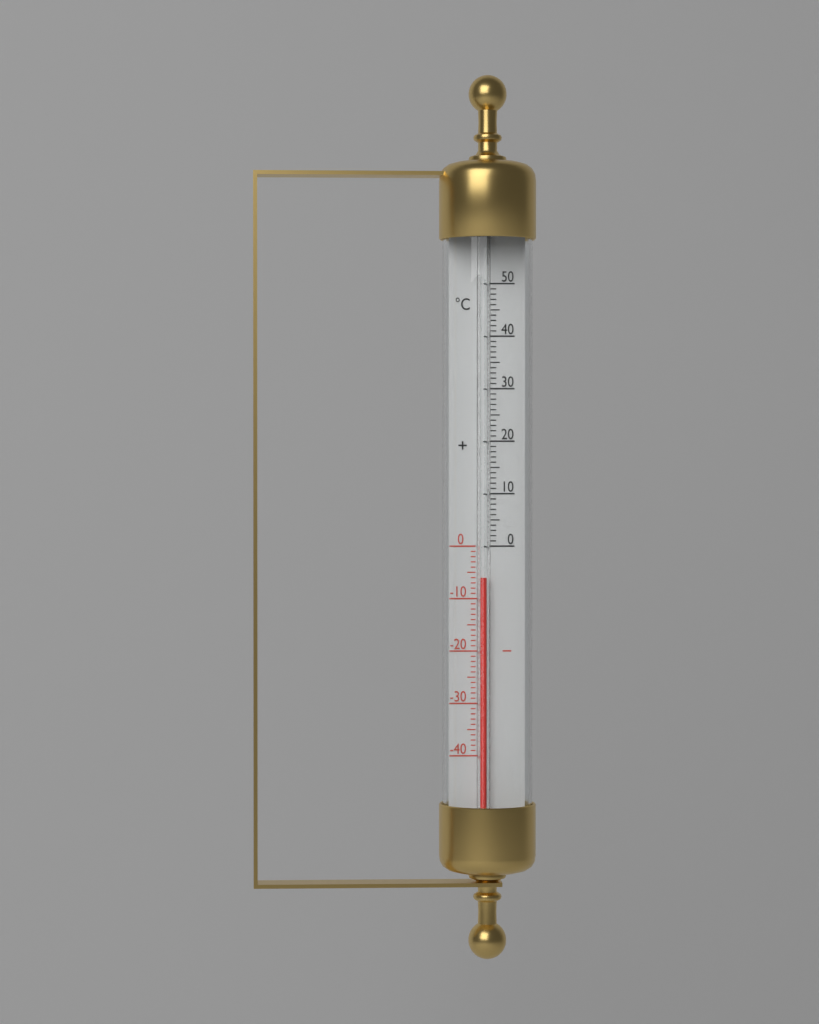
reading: -6 °C
